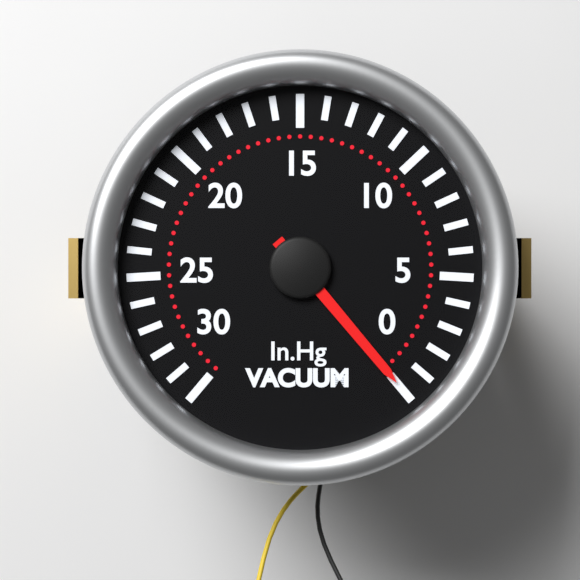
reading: 0 inHg
